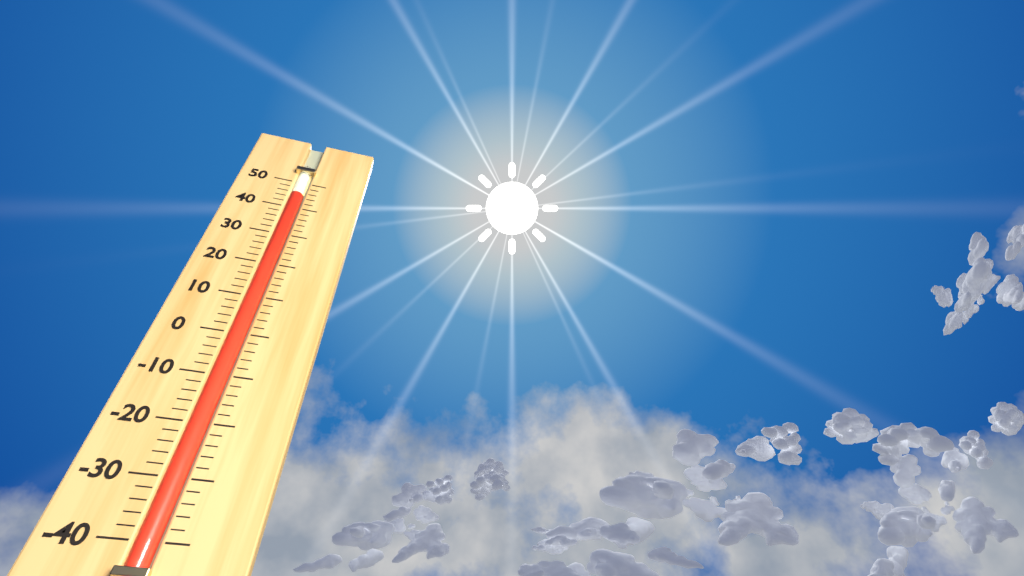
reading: 45 (no unit)
